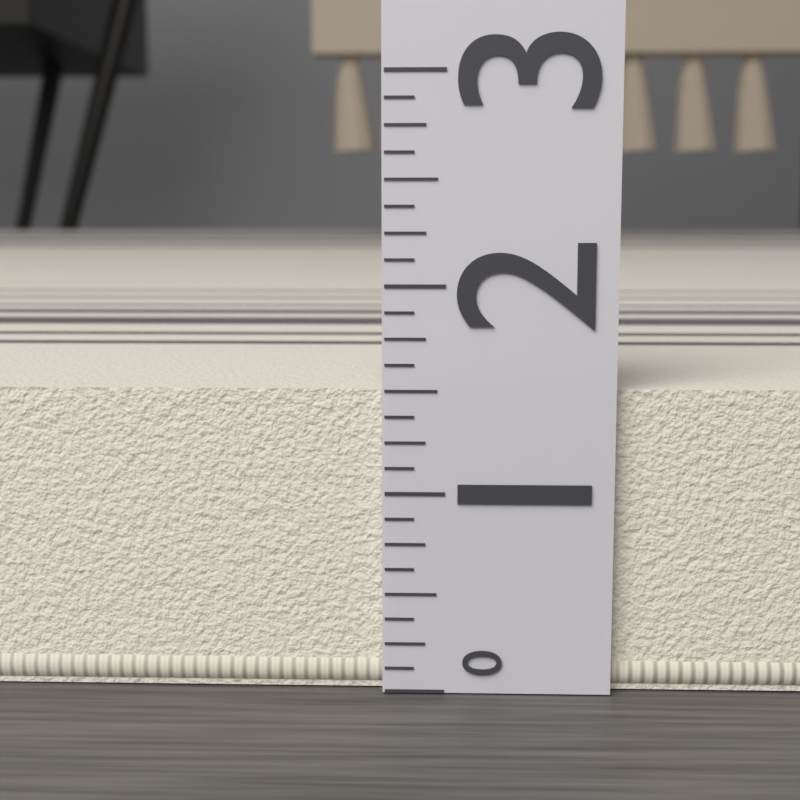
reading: 1.500 (no unit)
